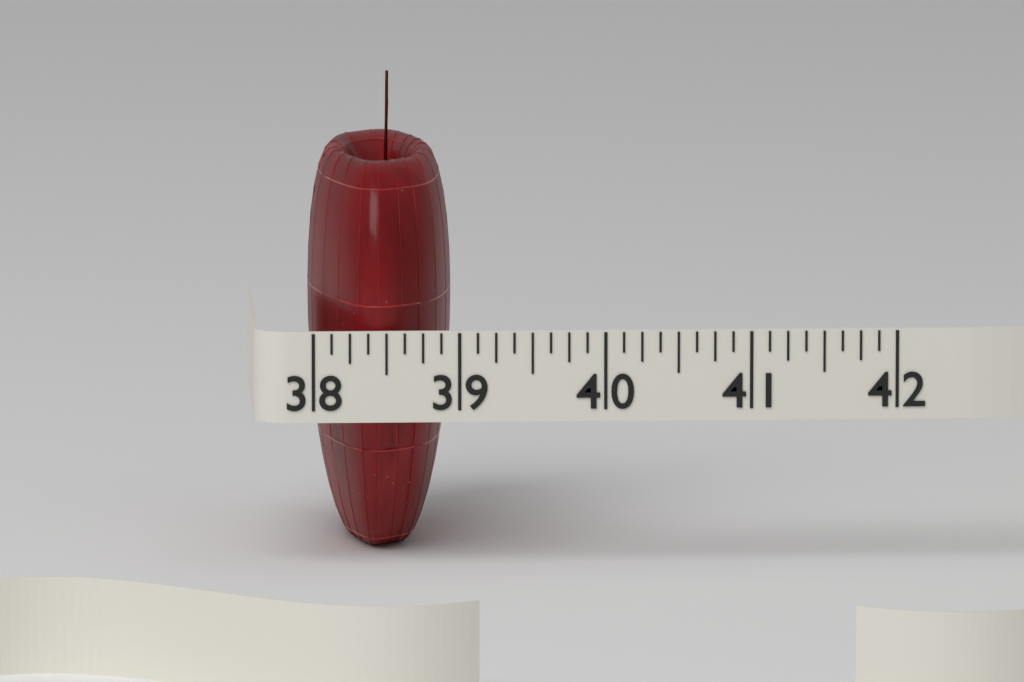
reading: 39.000 (no unit)
